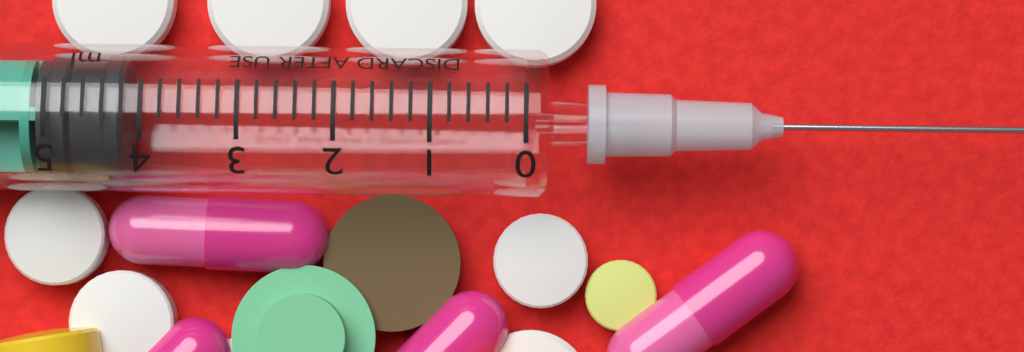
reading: 4.2 ml
